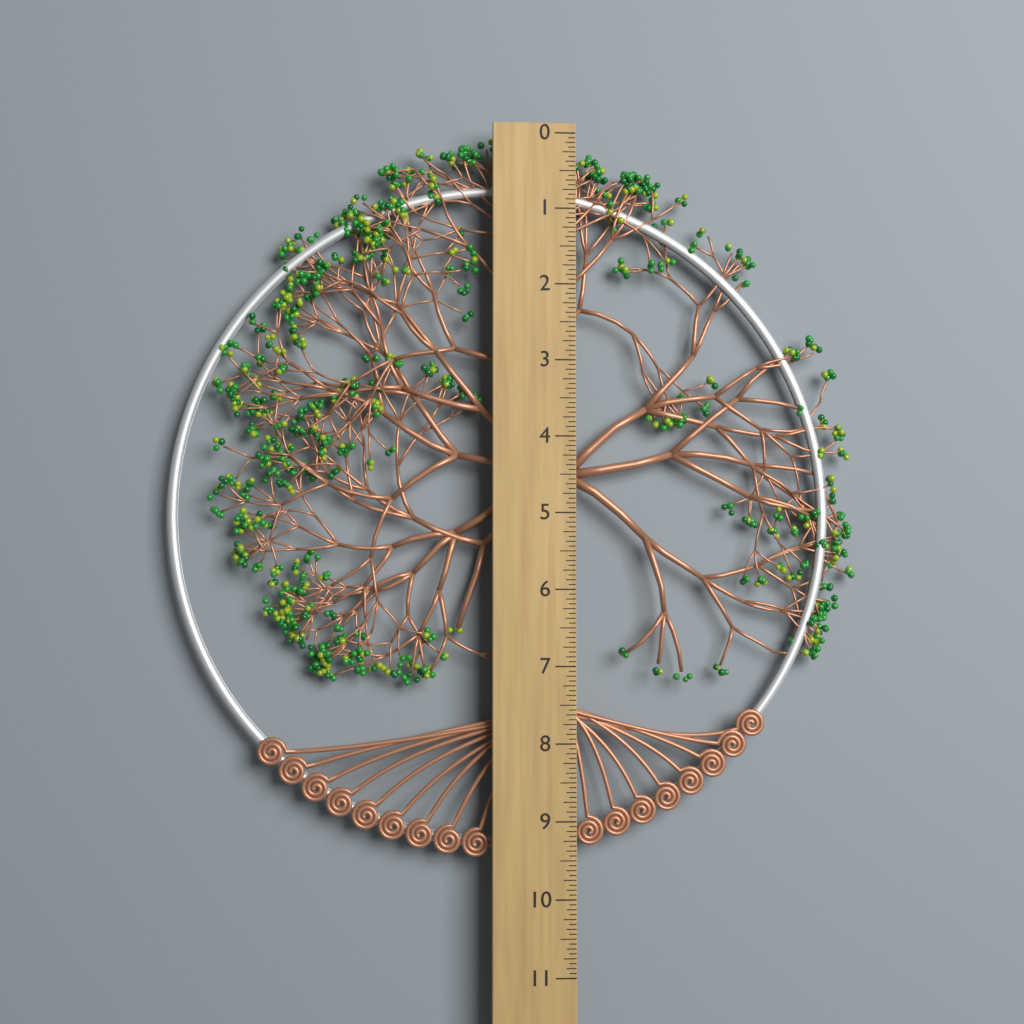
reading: 9.5000 (no unit)
